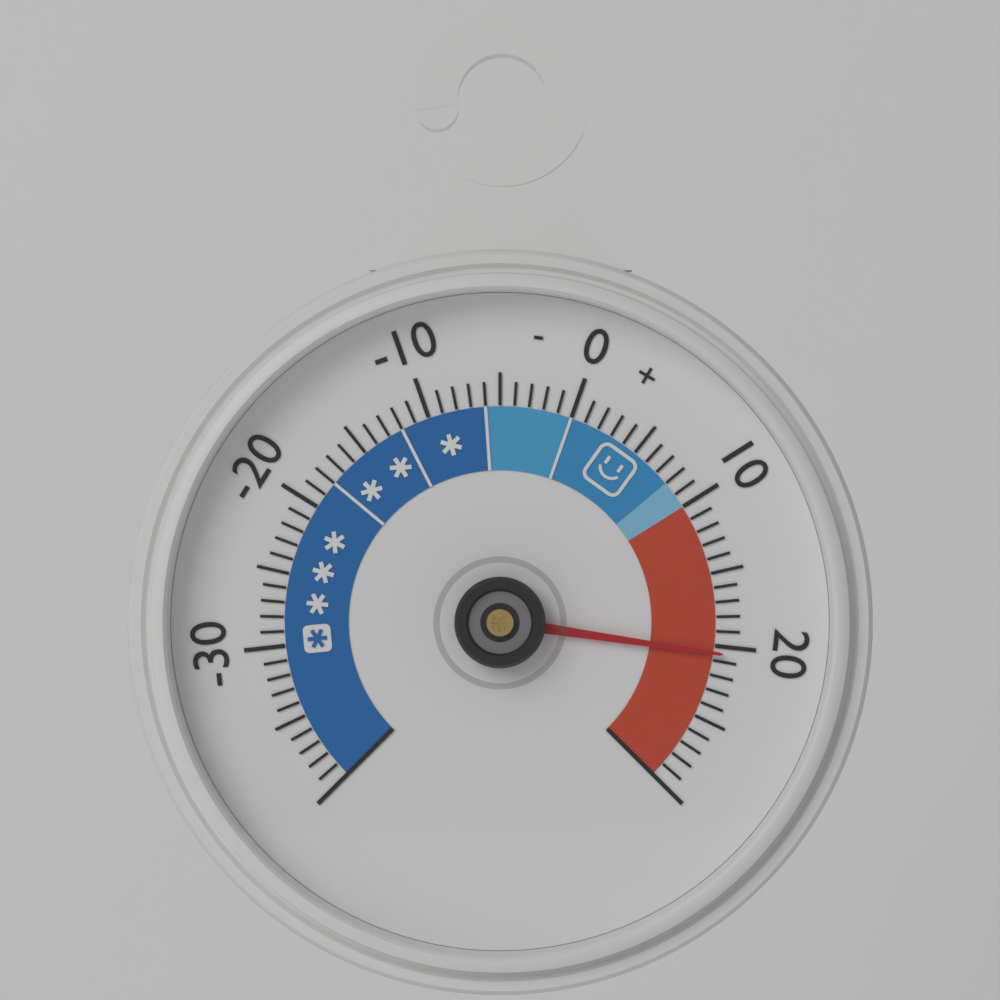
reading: 20.5 (no unit)
